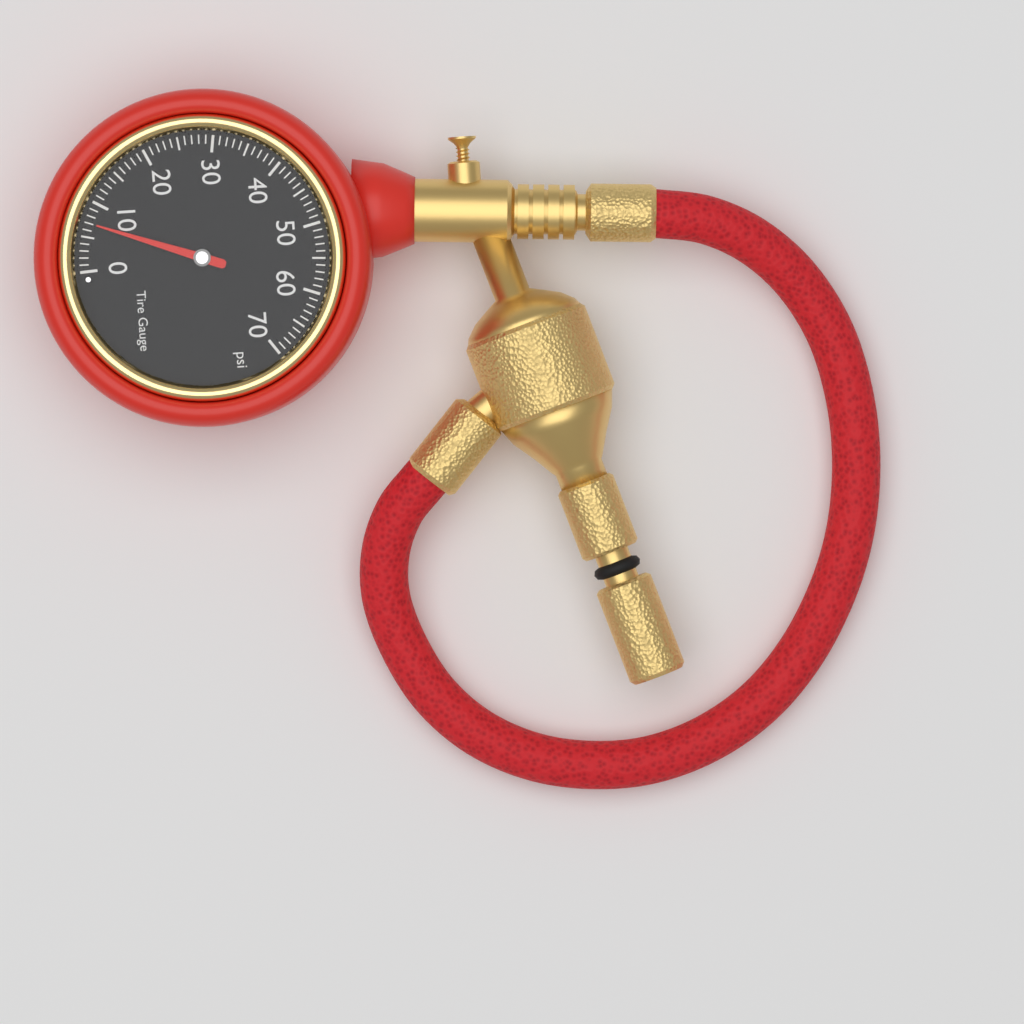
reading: 7 psi
